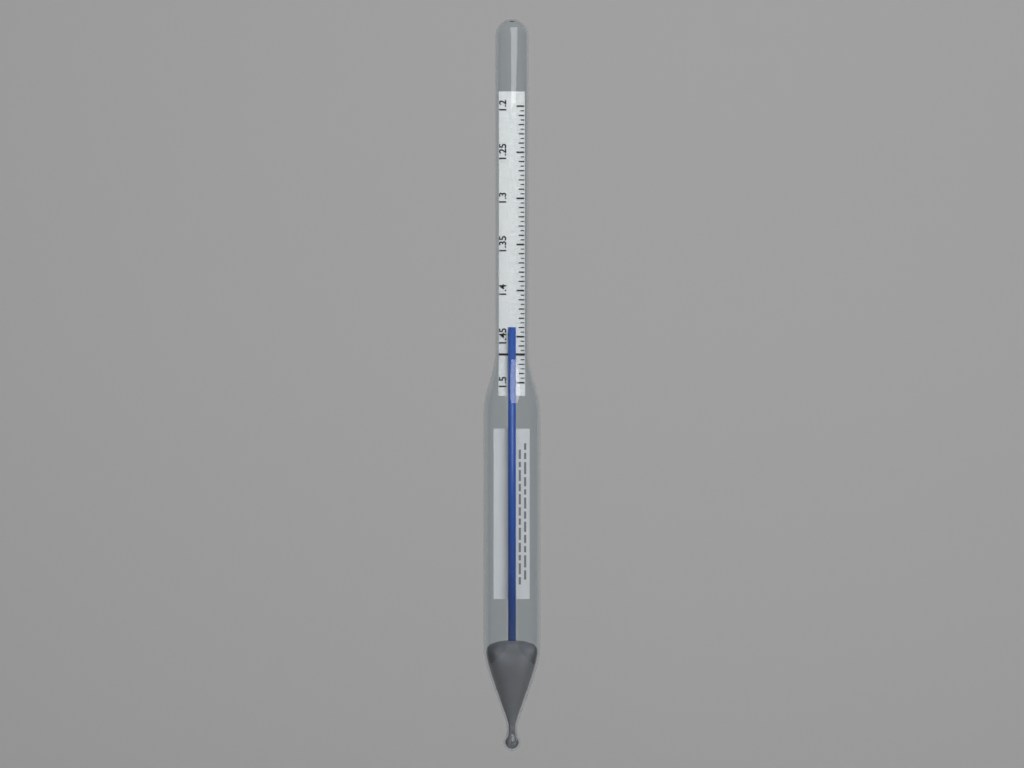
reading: 1.440 (no unit)
